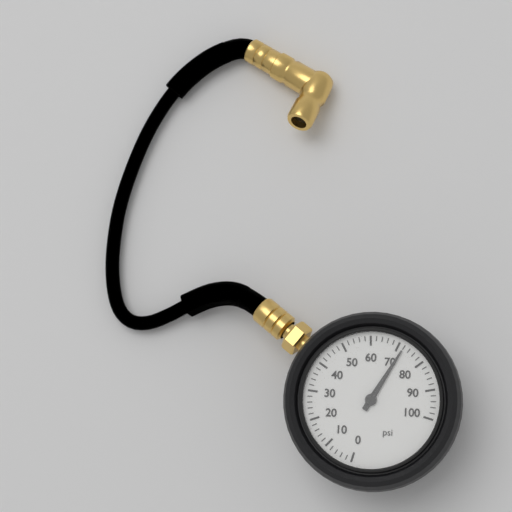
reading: 72 psi
